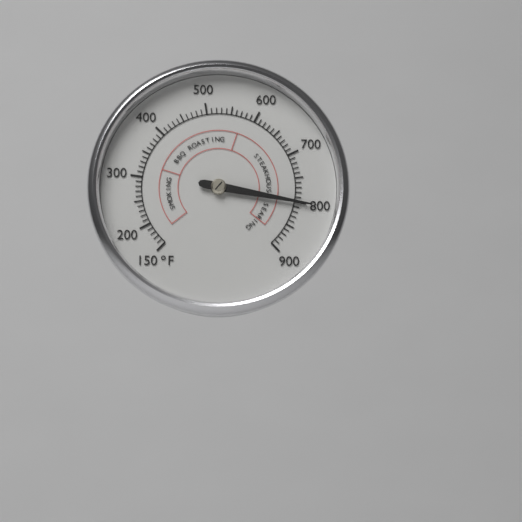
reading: 800 °F
